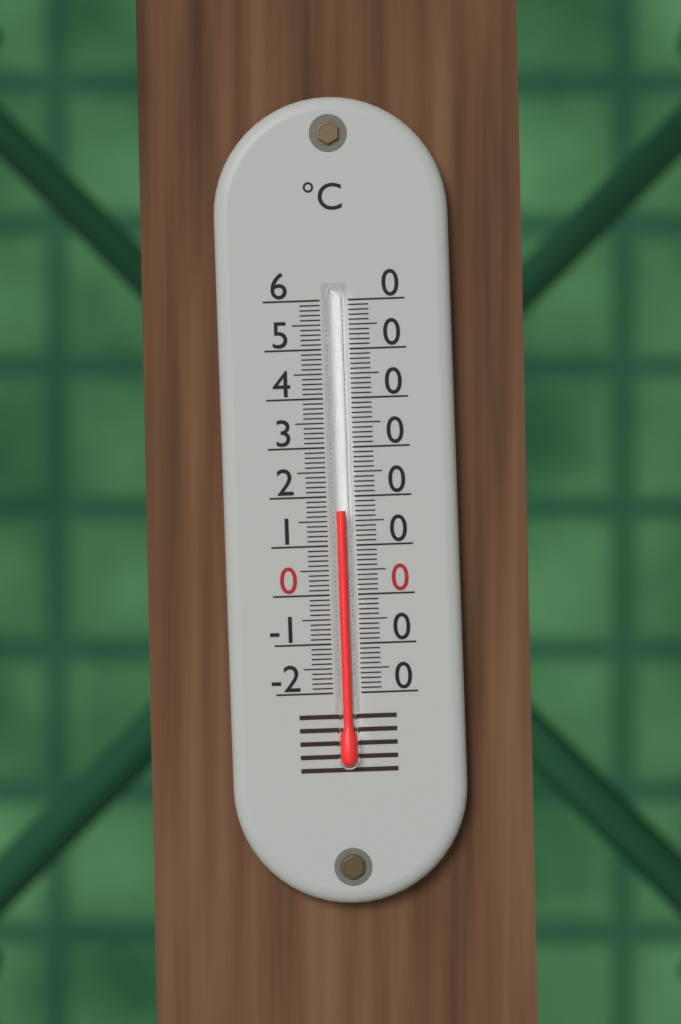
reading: 17 °C
